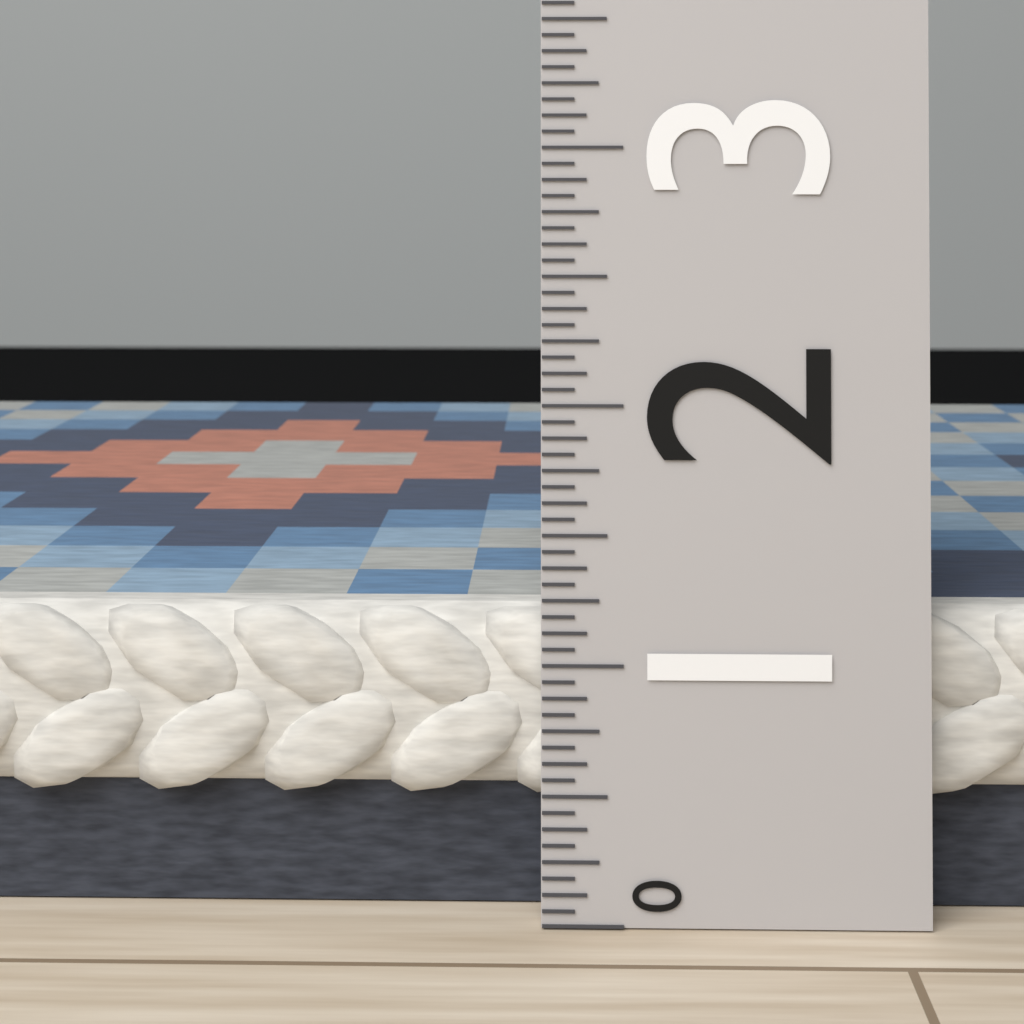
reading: 1.1875 (no unit)
